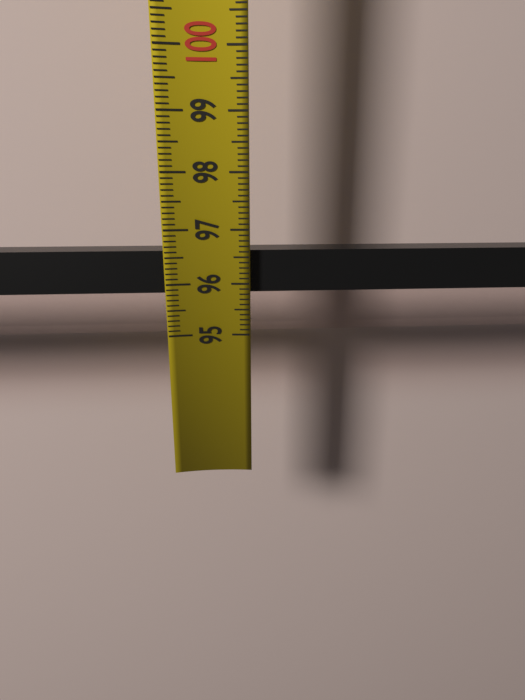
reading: 96.6 (no unit)
